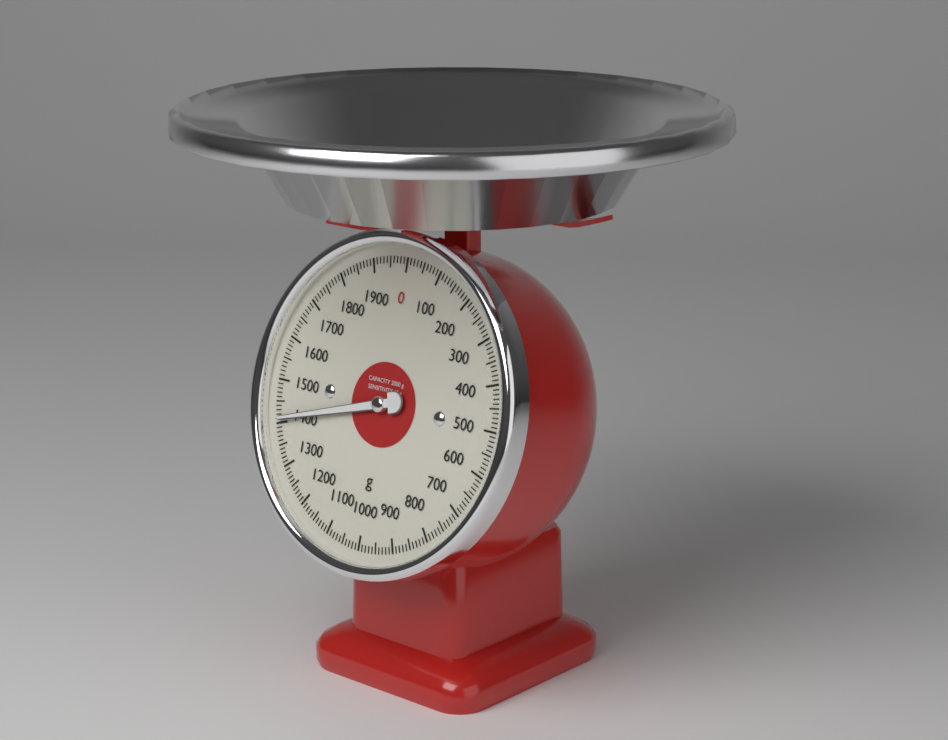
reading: 1410 g
